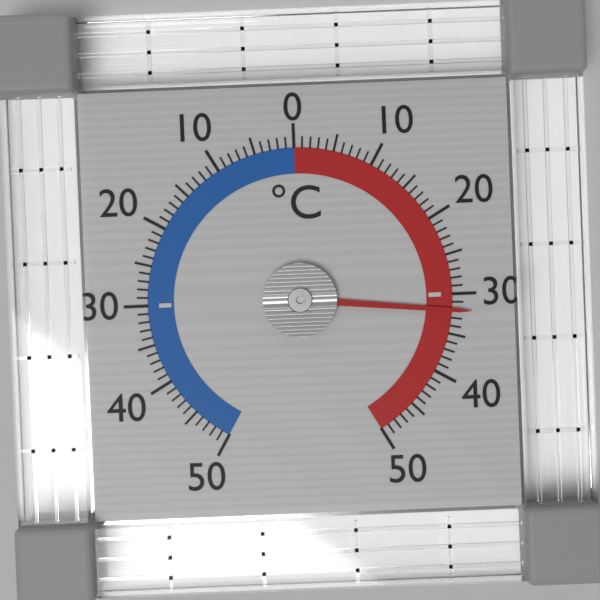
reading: 32 °C
